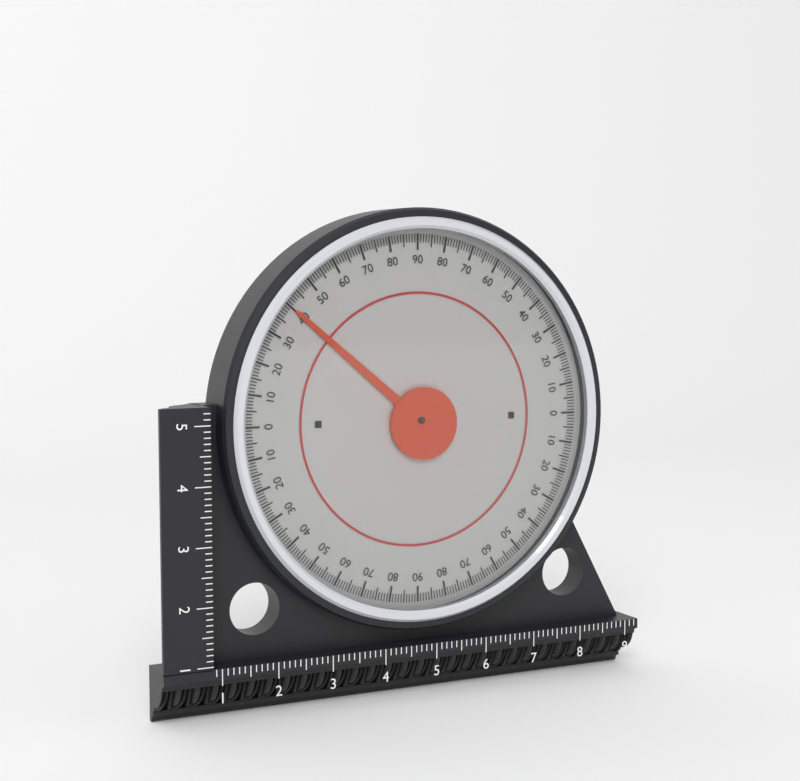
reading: 40 (no unit)
